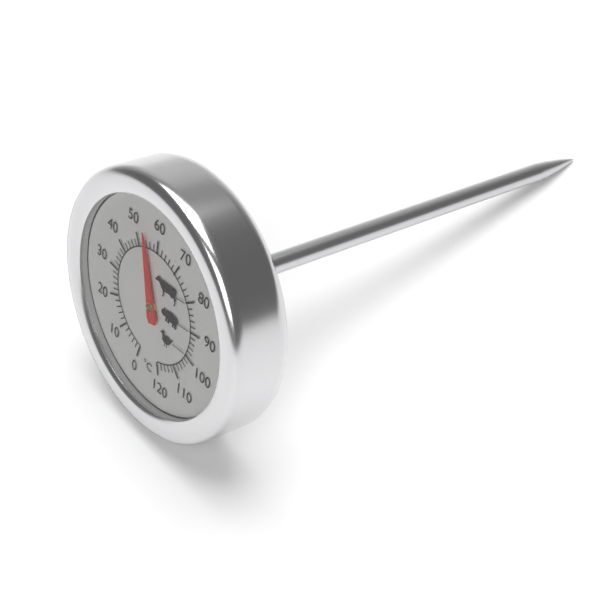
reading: 54 °C
